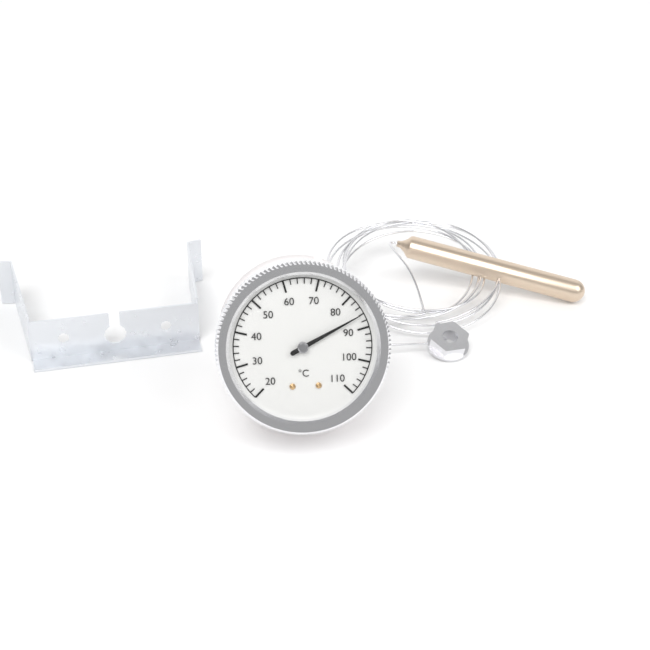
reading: 86 °C
